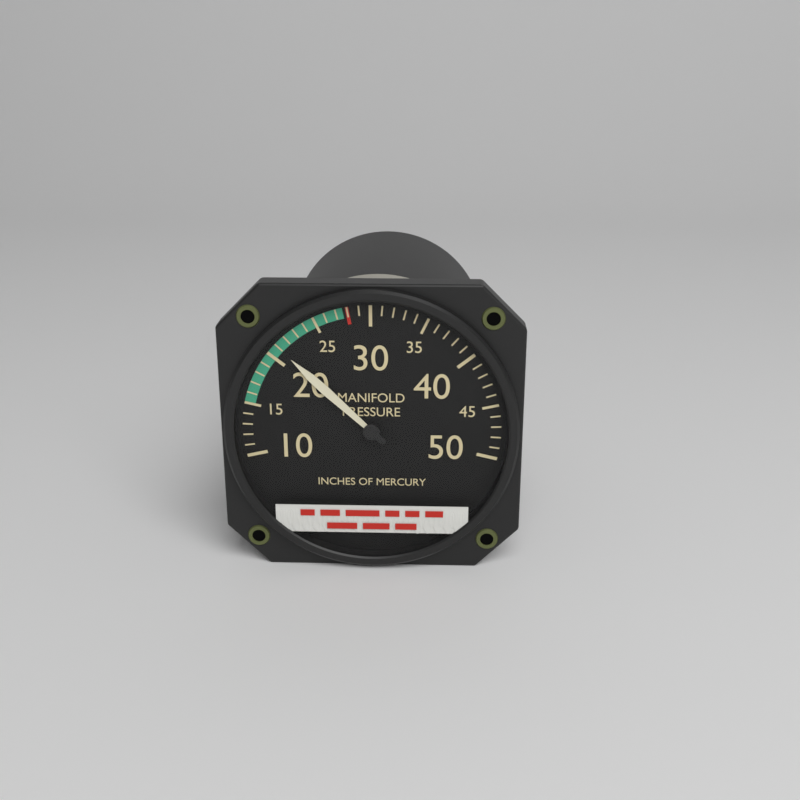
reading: 21 inHg
